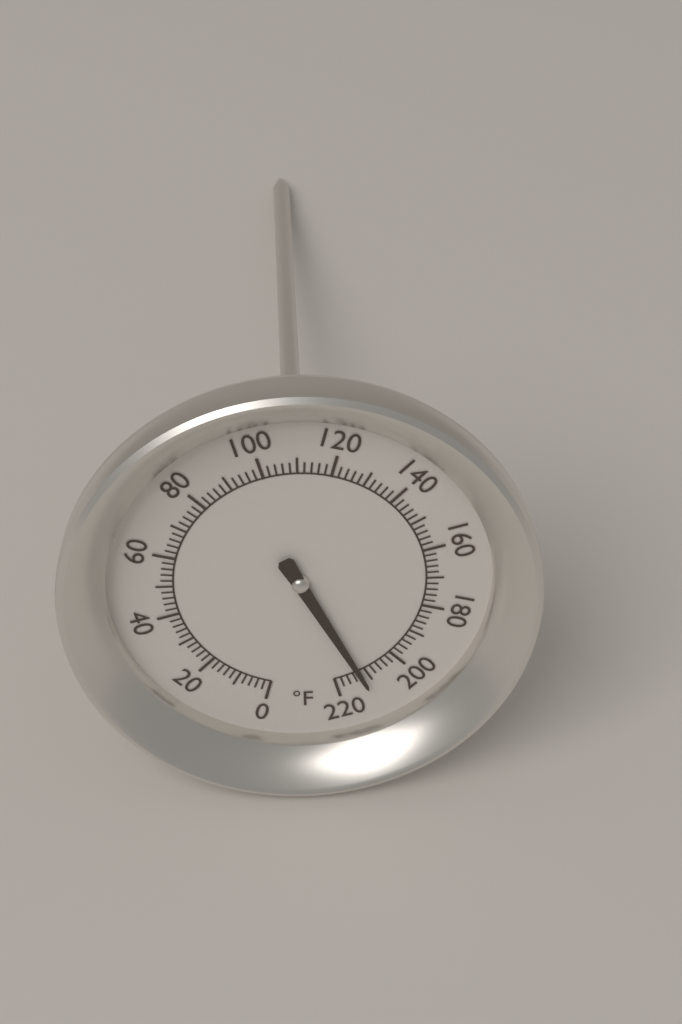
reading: 212 °F
